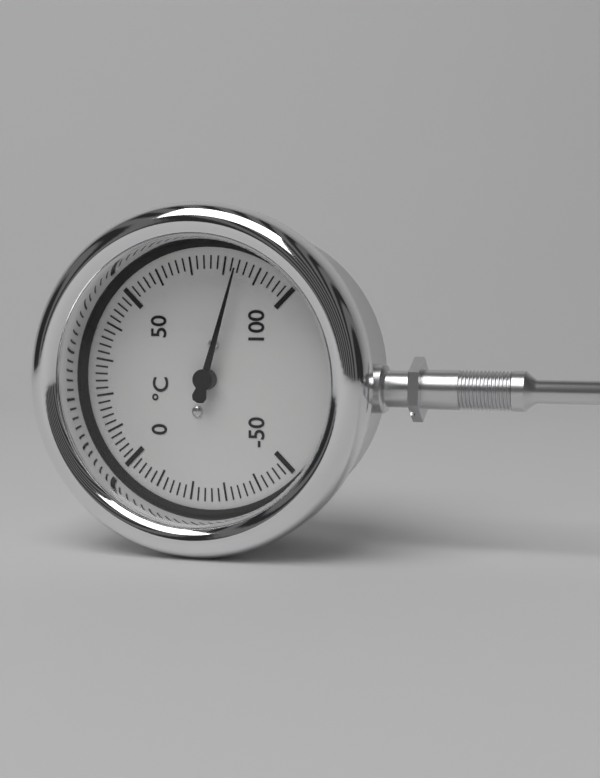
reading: 84 °C
